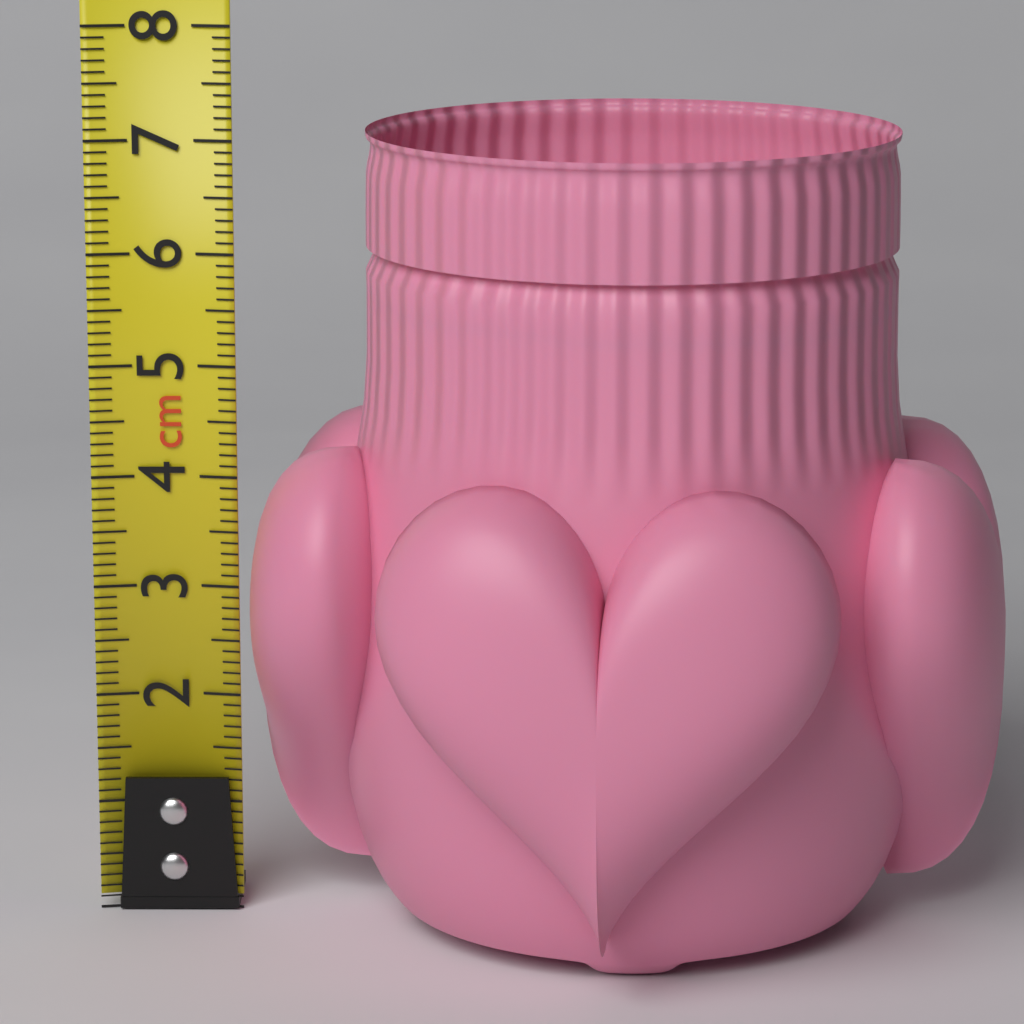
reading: 7.1 cm
